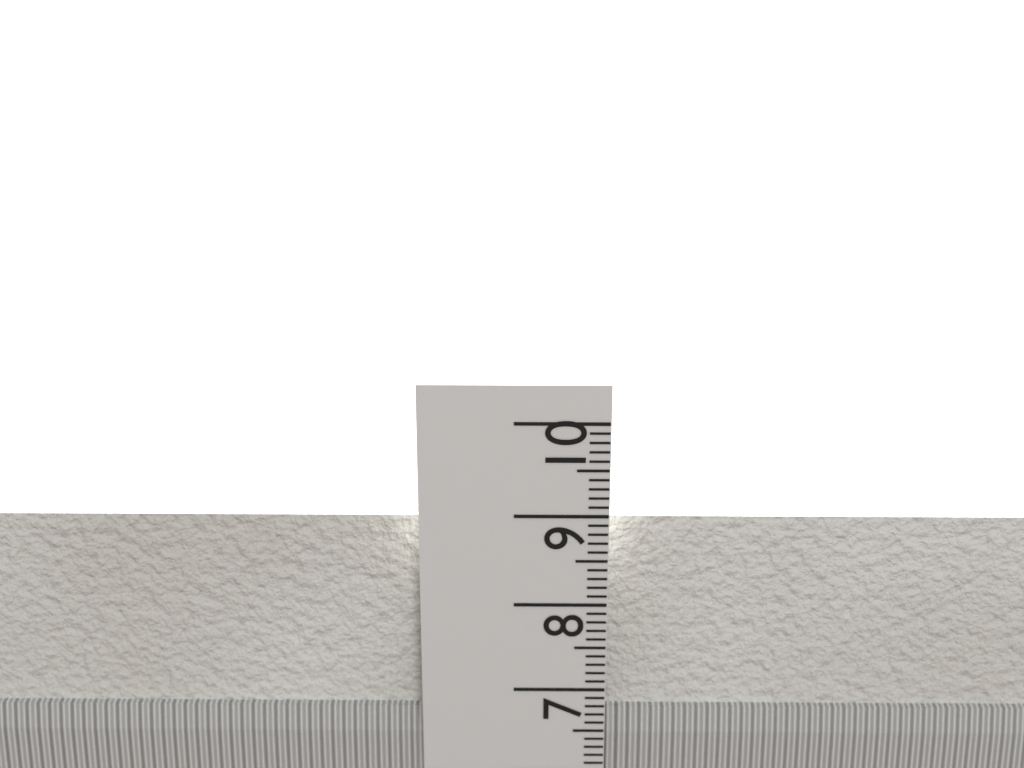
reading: 8.9 cm
